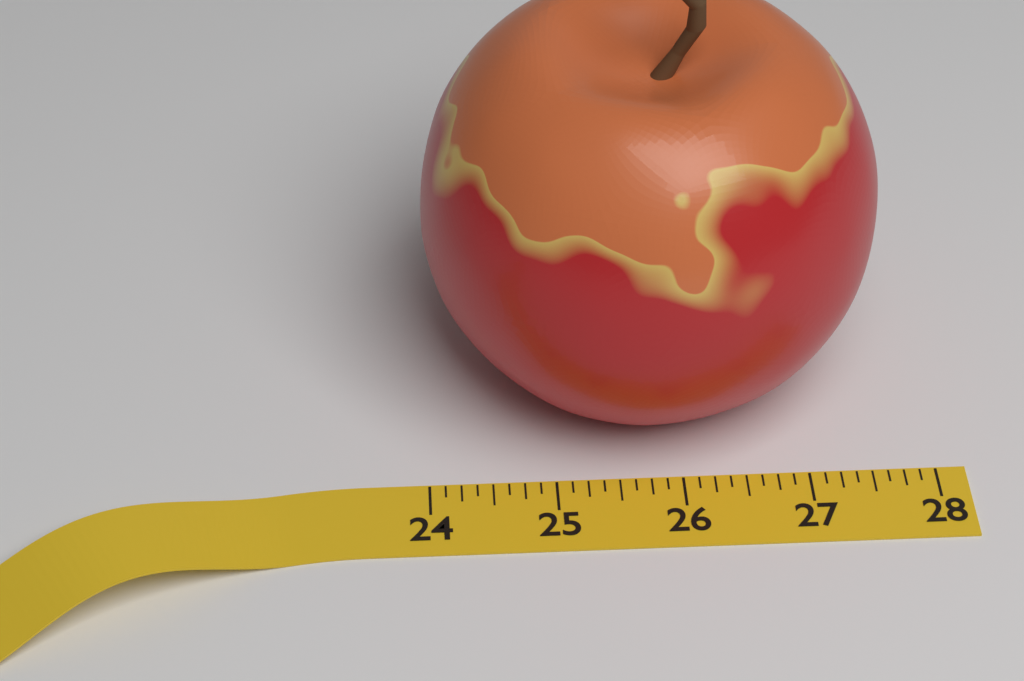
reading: 27.625 (no unit)
